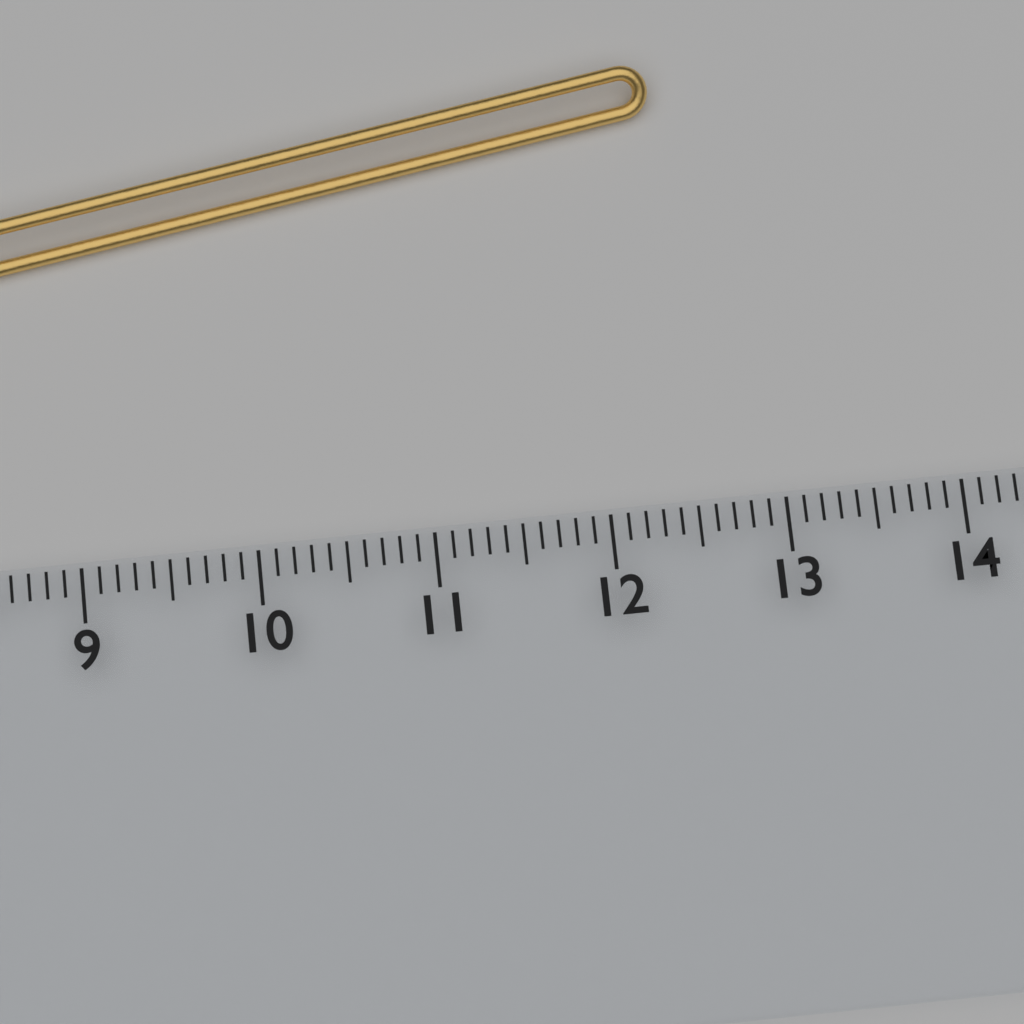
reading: 12.5 cm
